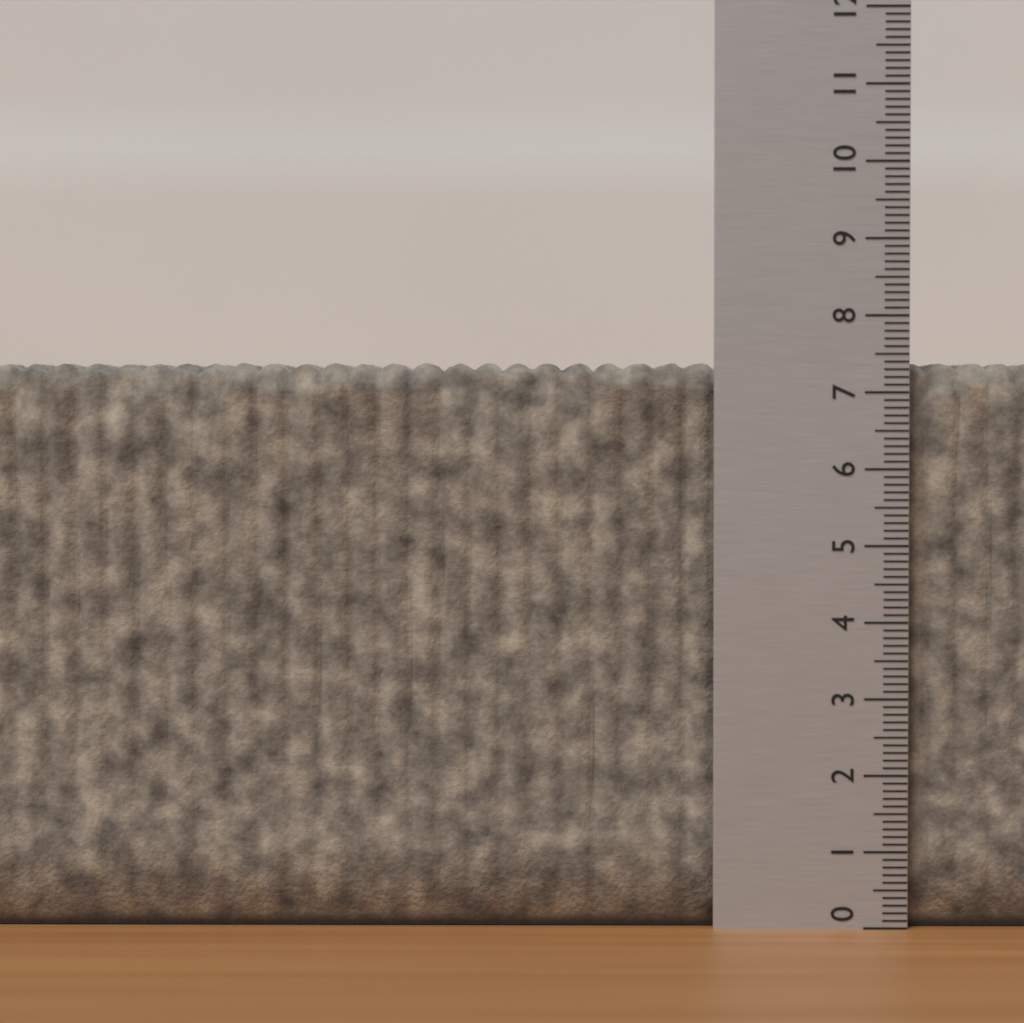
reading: 7.4 (no unit)
